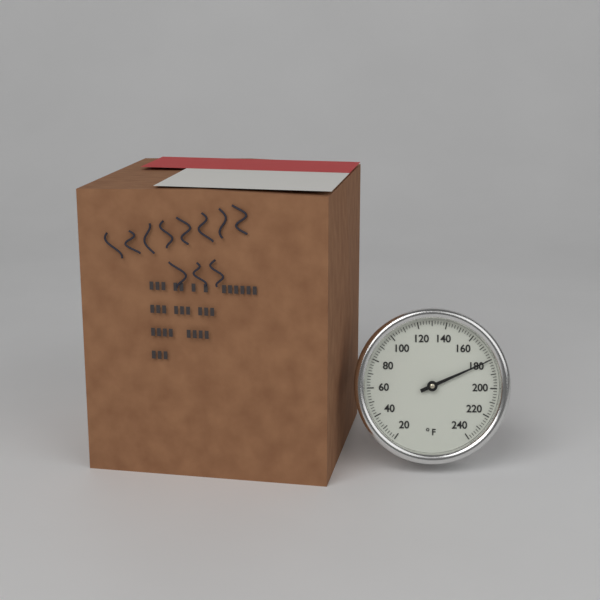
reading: 180 °F
